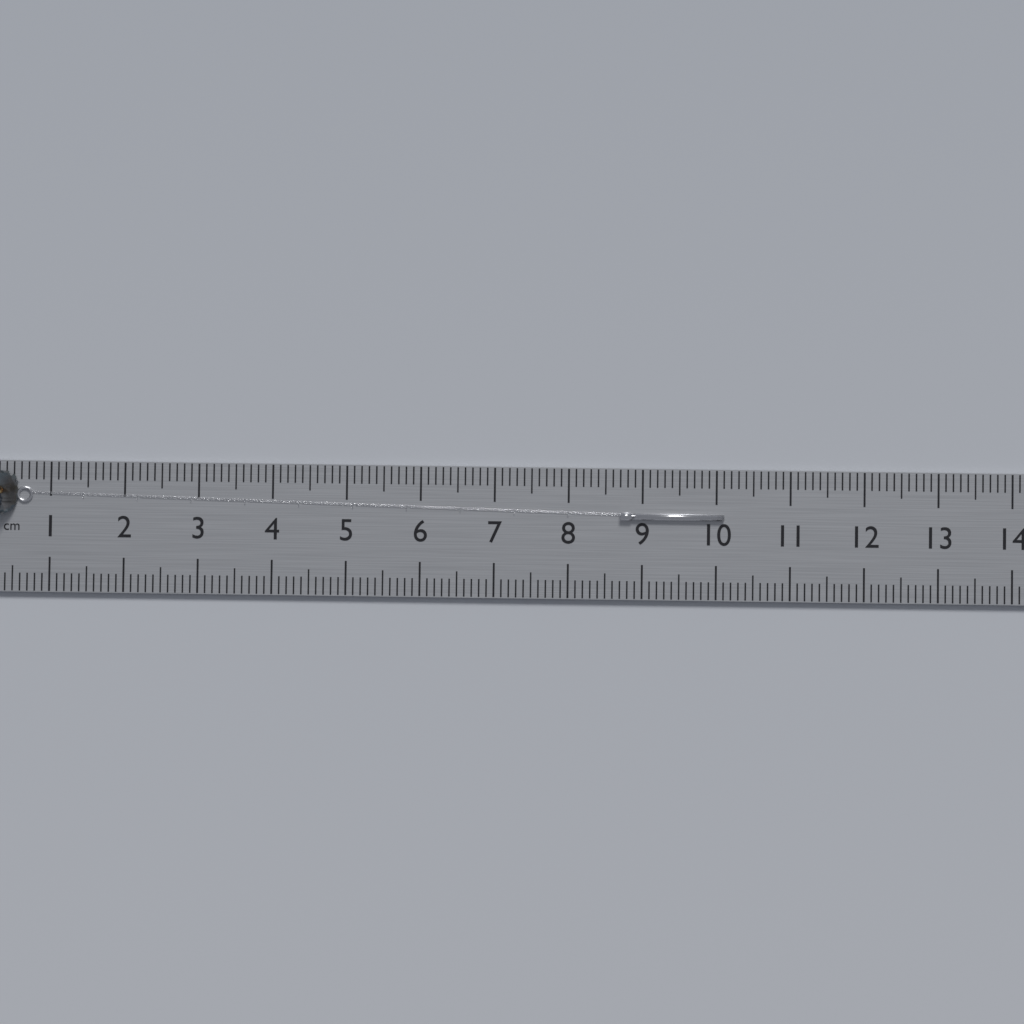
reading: 10.1 cm
